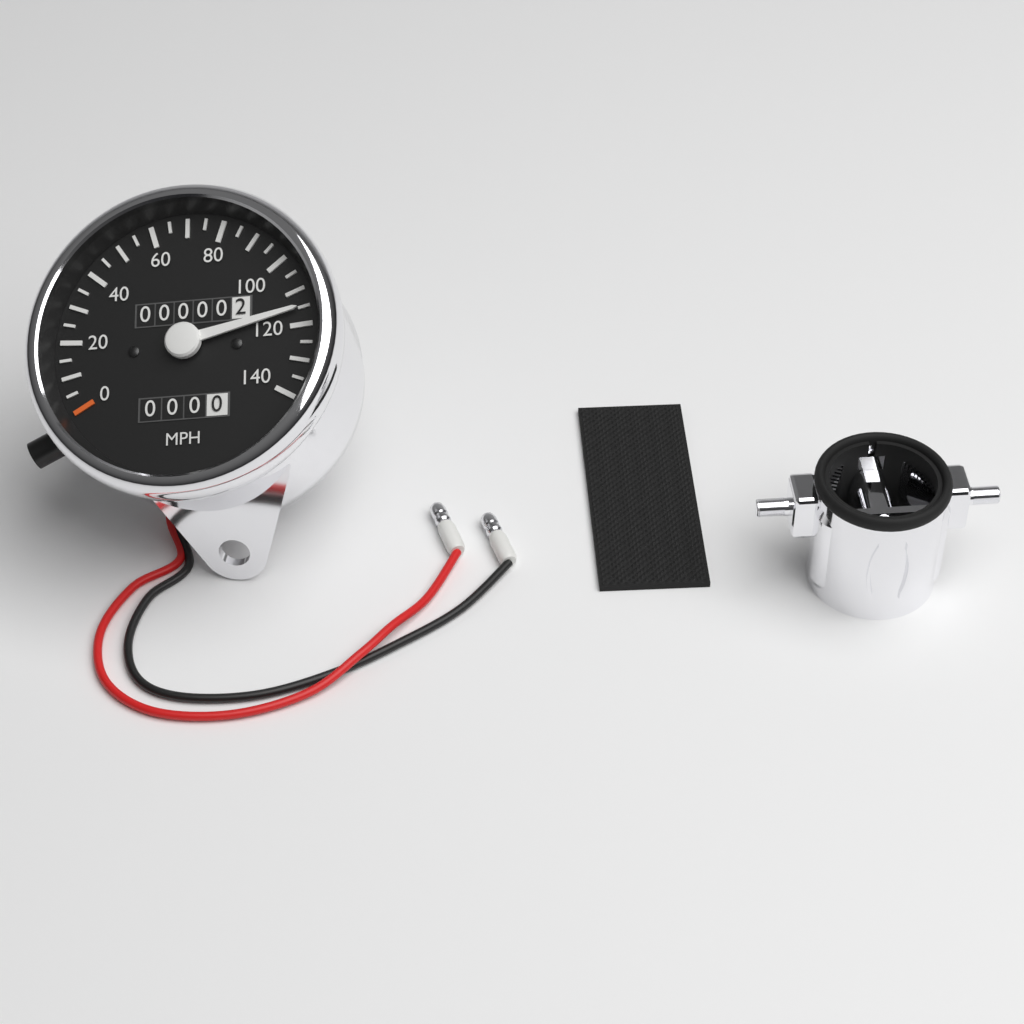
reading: 115 MPH
